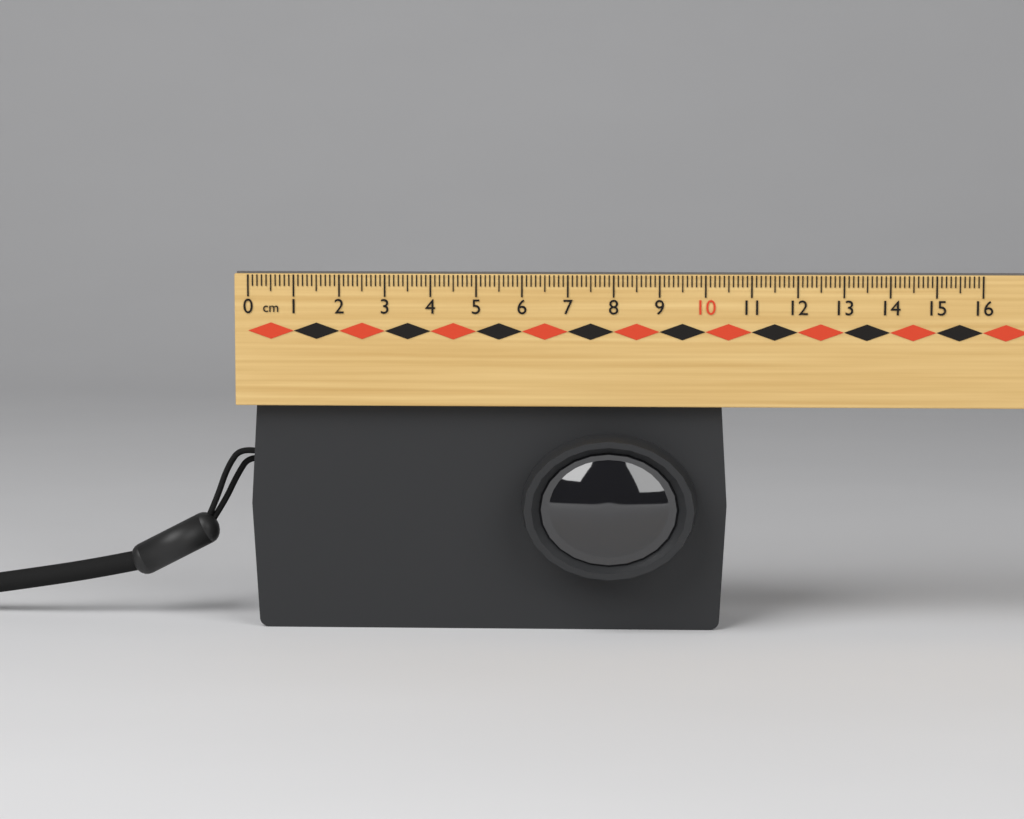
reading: 10.5 cm
